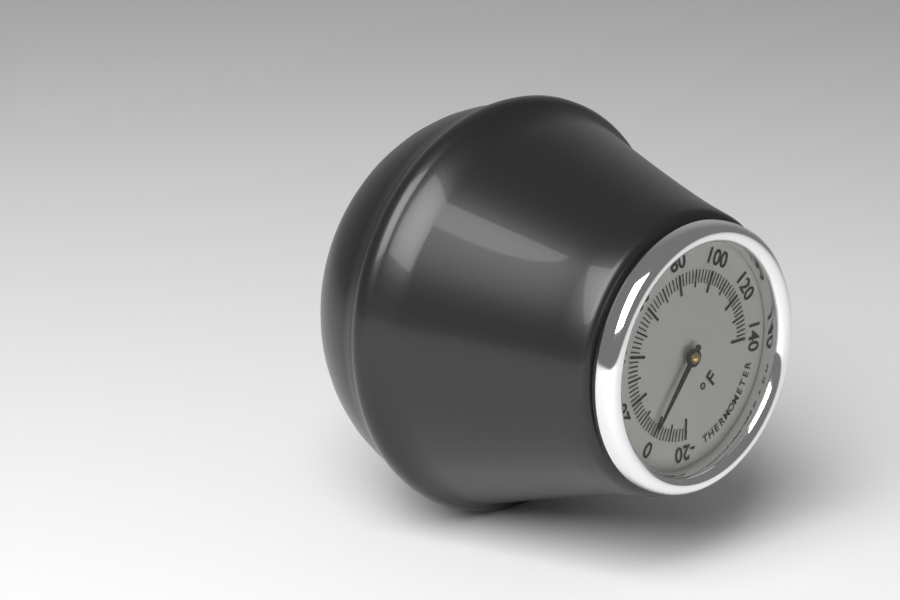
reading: 2 °F
